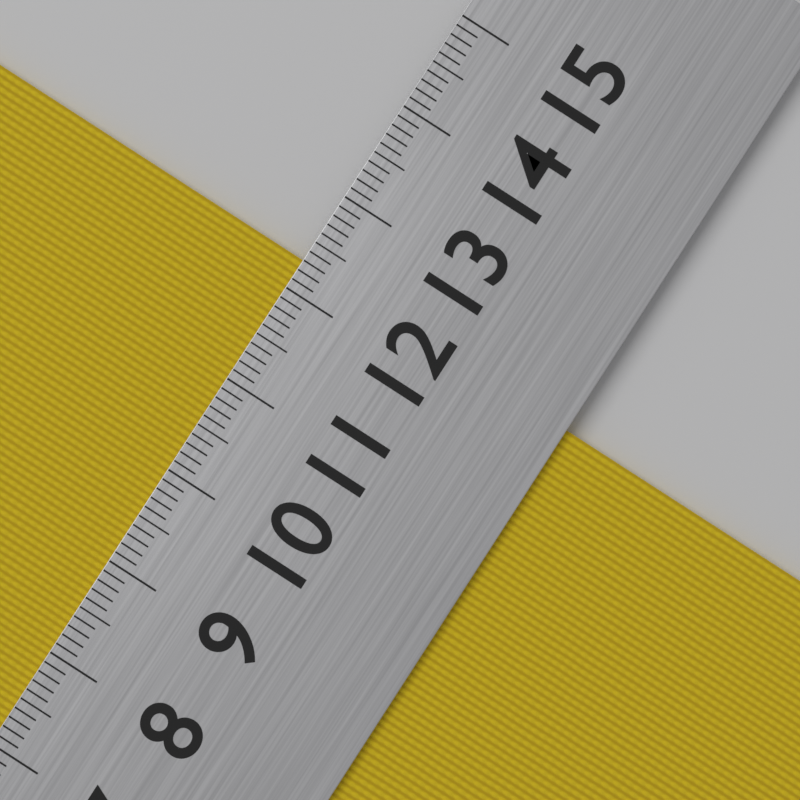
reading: 12.3 cm
